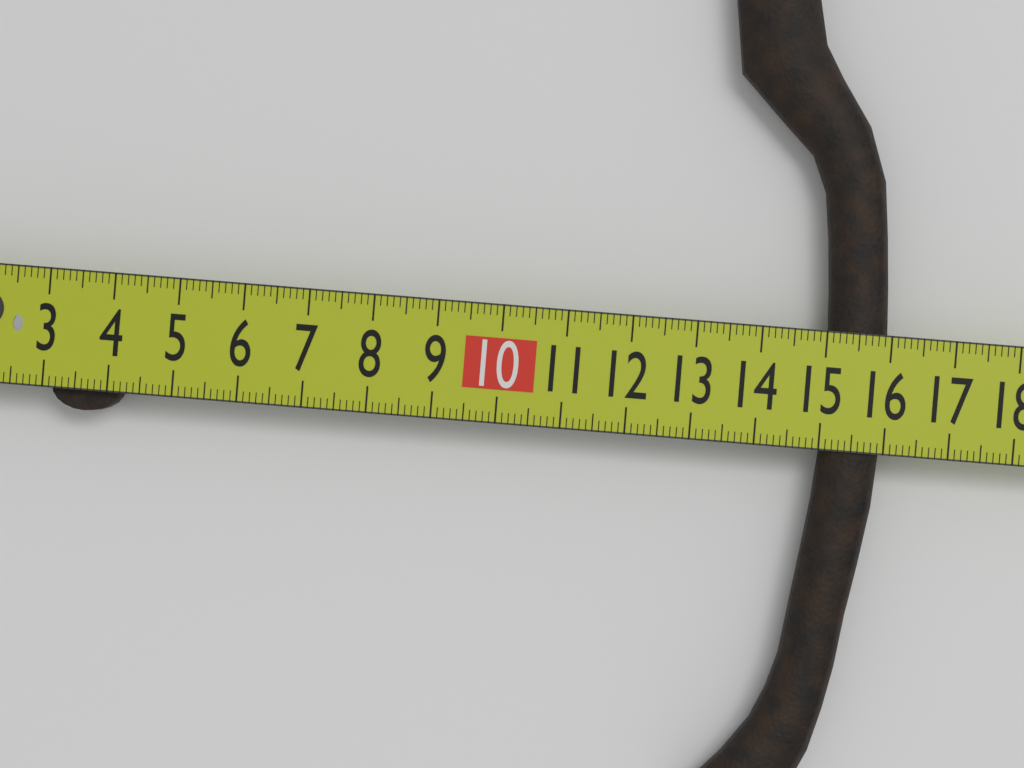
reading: 16.0 cm
